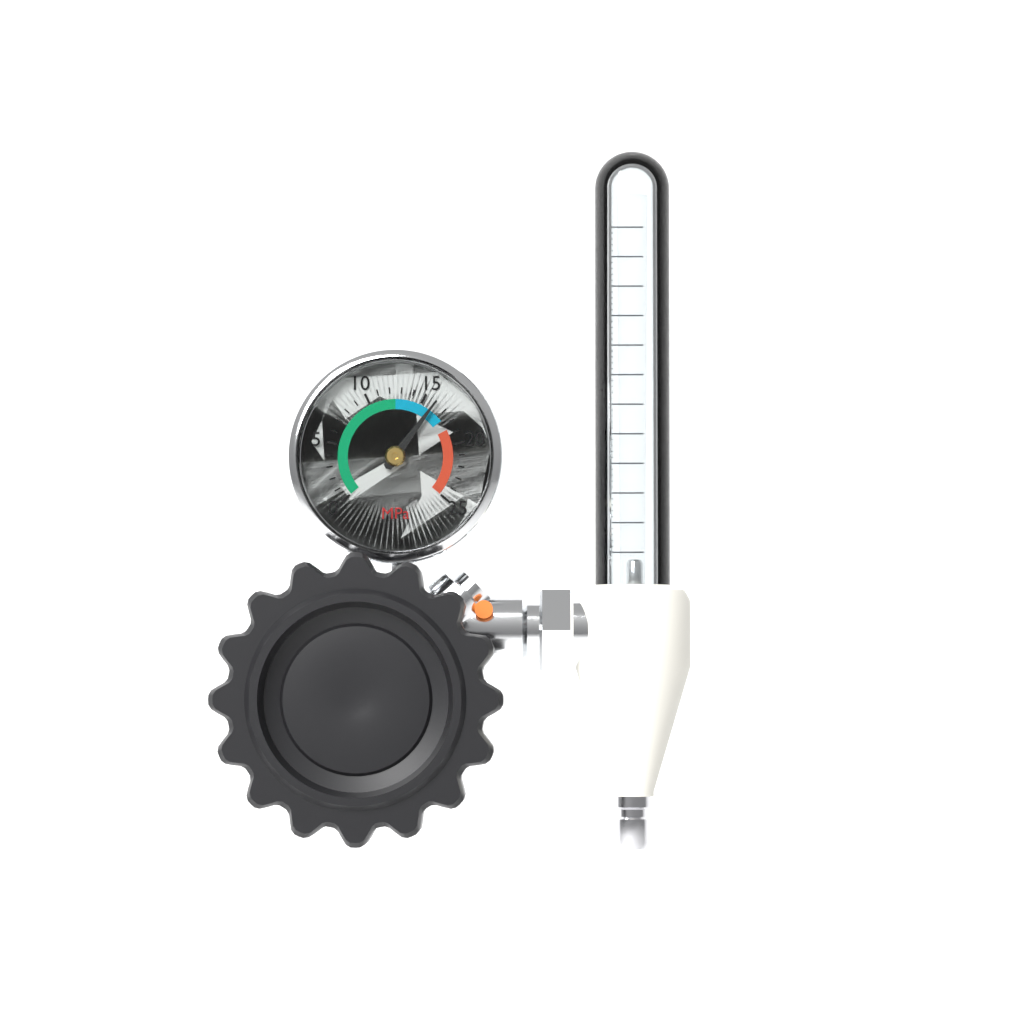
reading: 16 MPa
